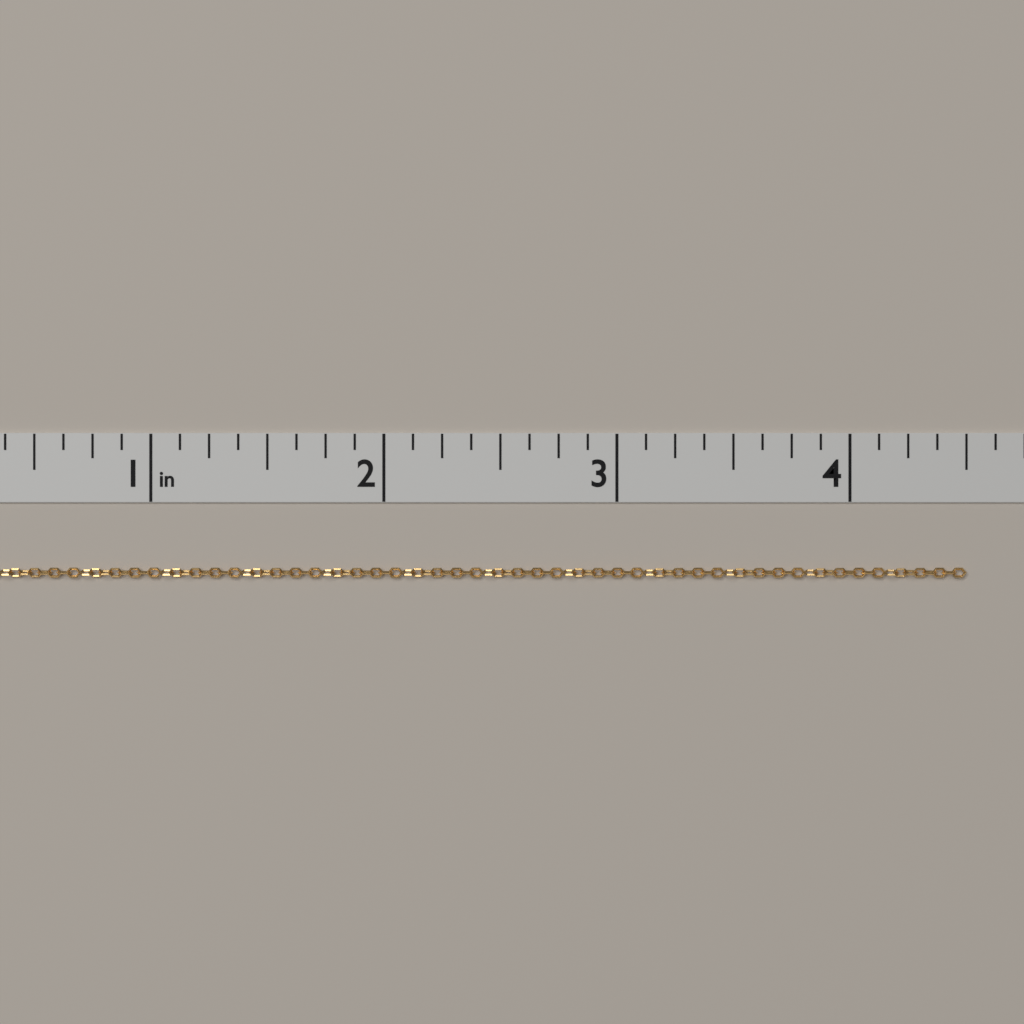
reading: 4.500 in
